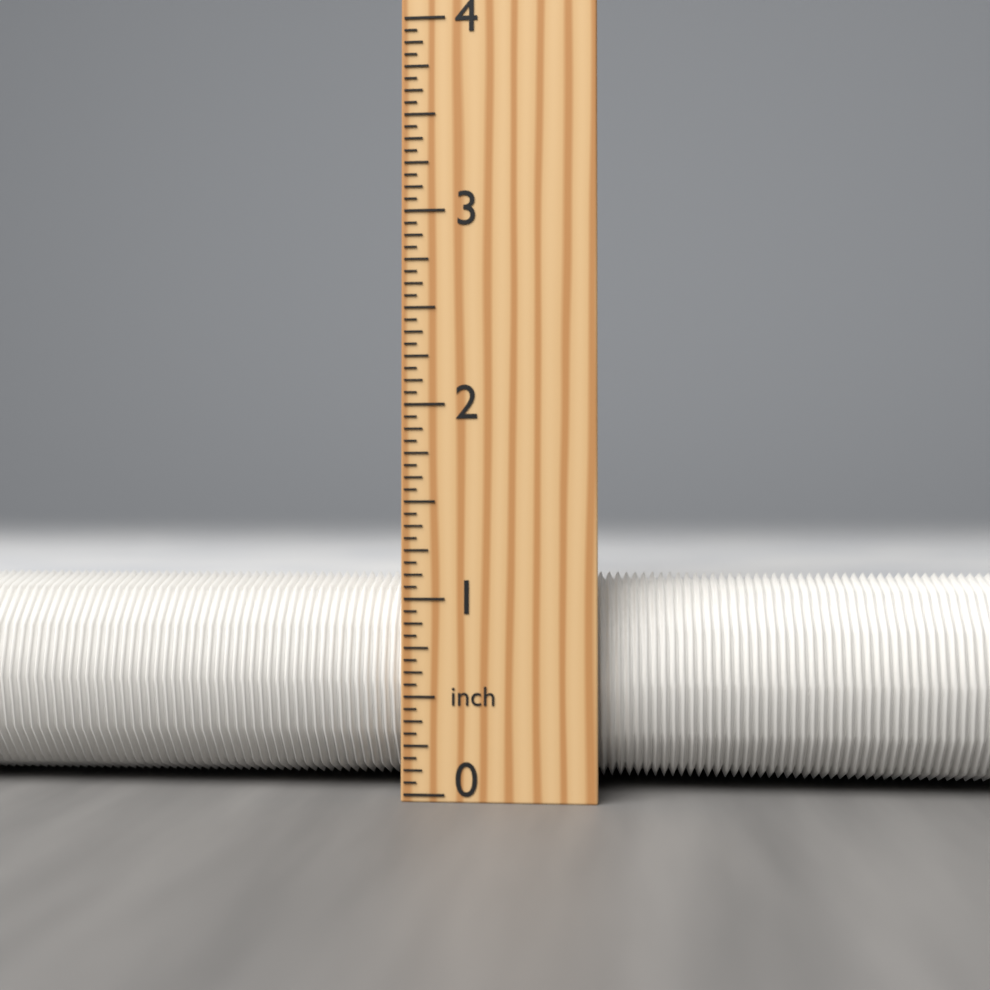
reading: 1.1250 inch
